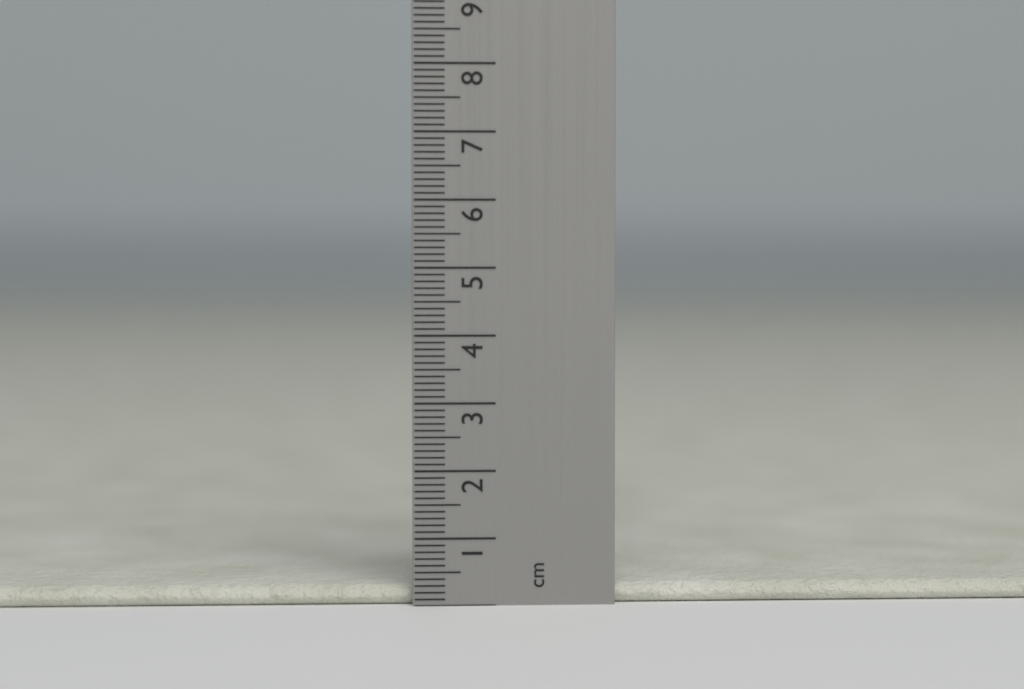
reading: 0.3 cm
